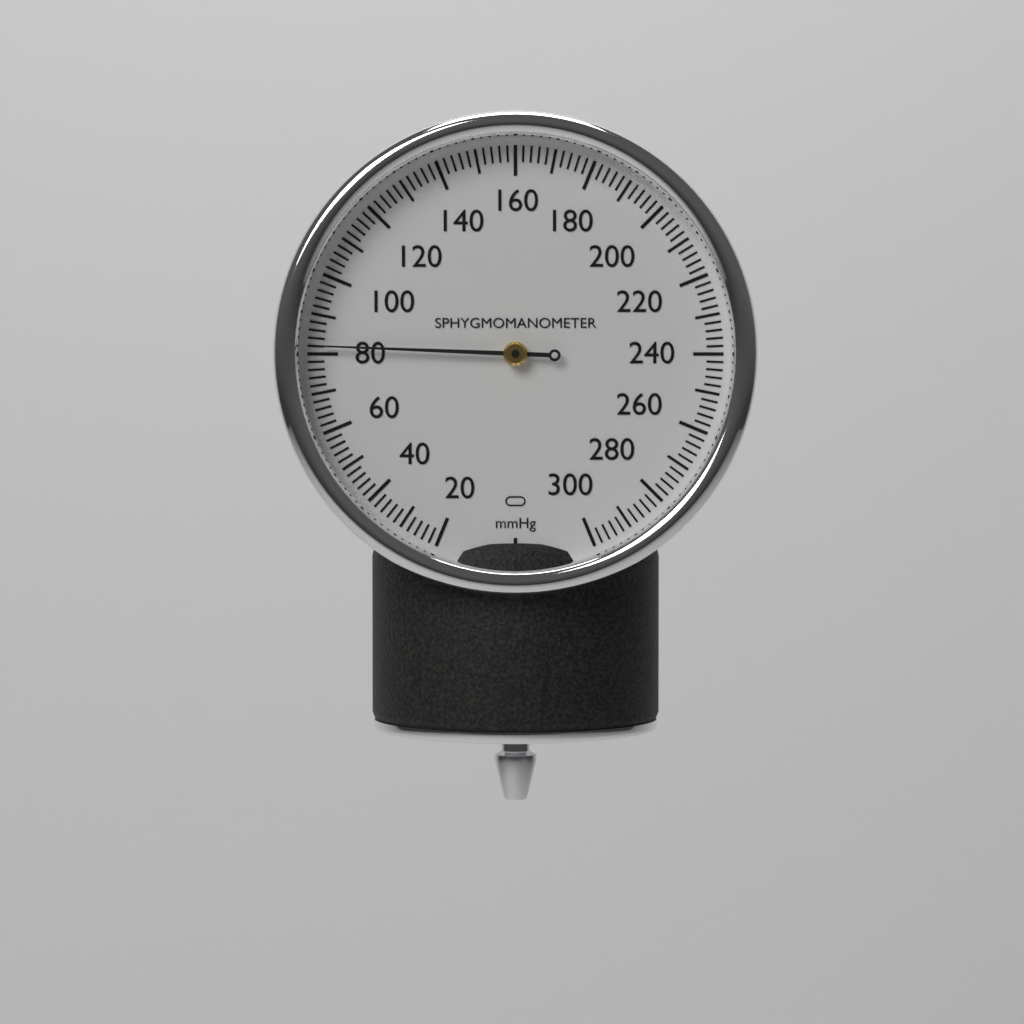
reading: 82 mmHg
